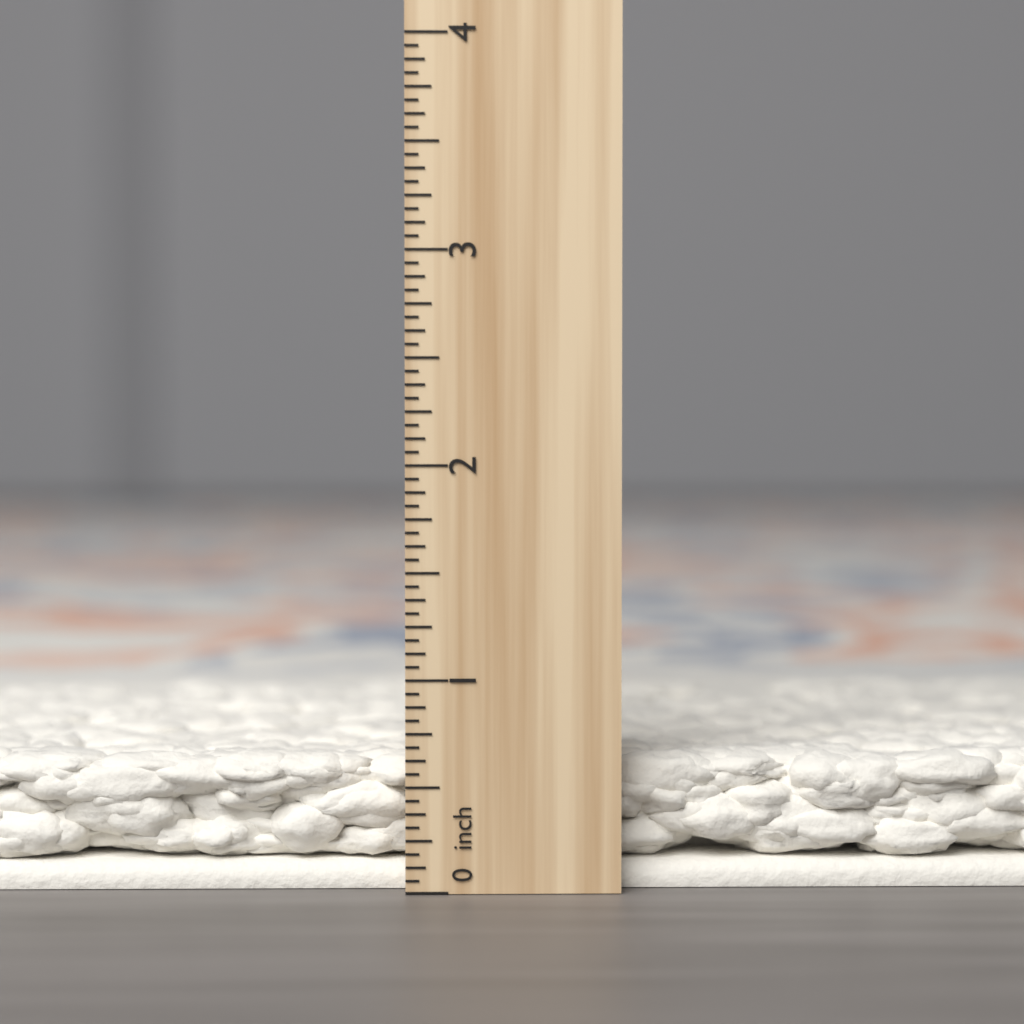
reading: 0.6250 inch
